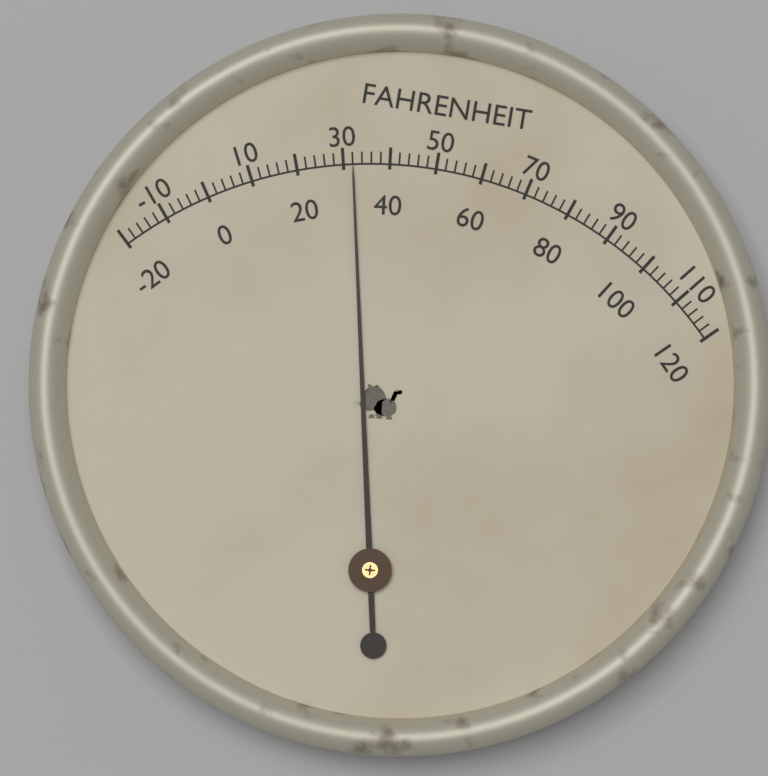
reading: 32 °F
